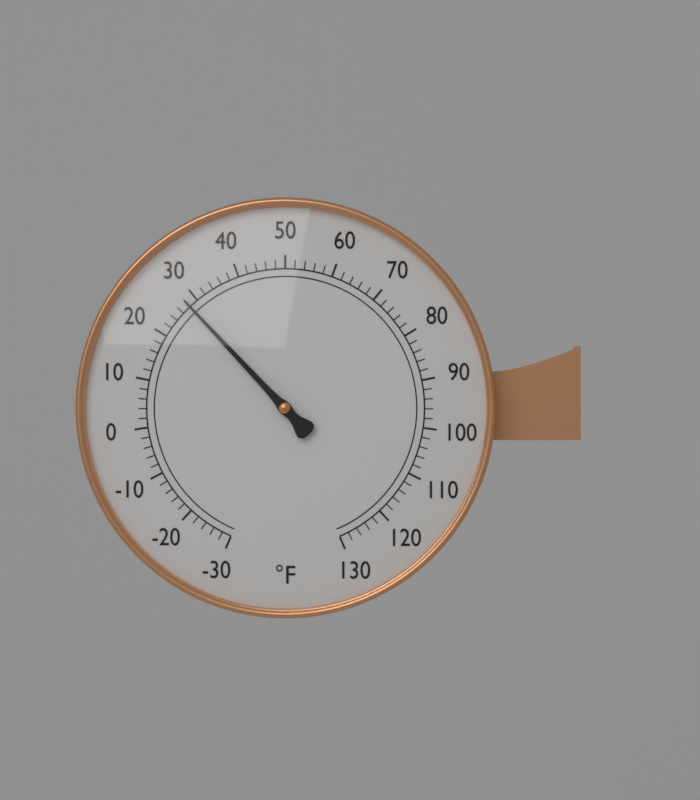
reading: 28 °F
